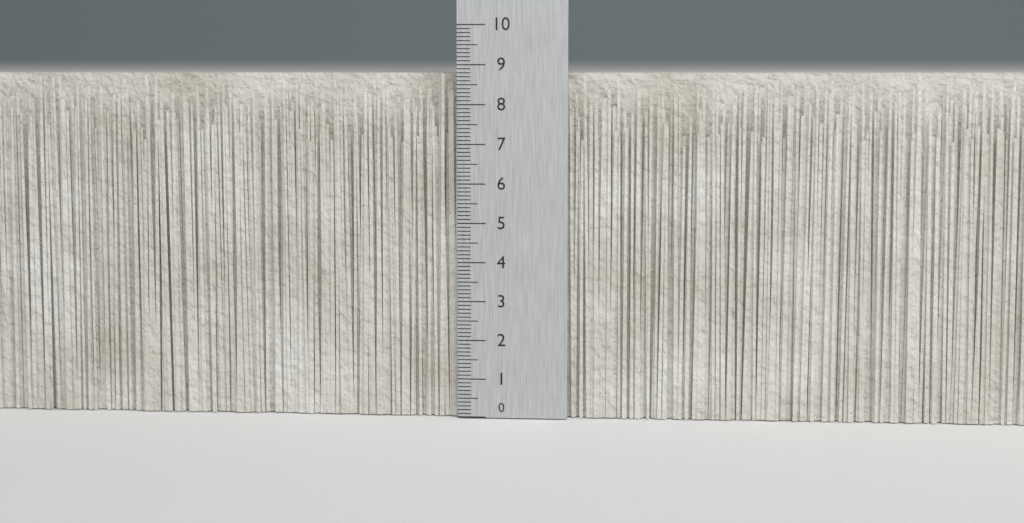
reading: 8.8 (no unit)
